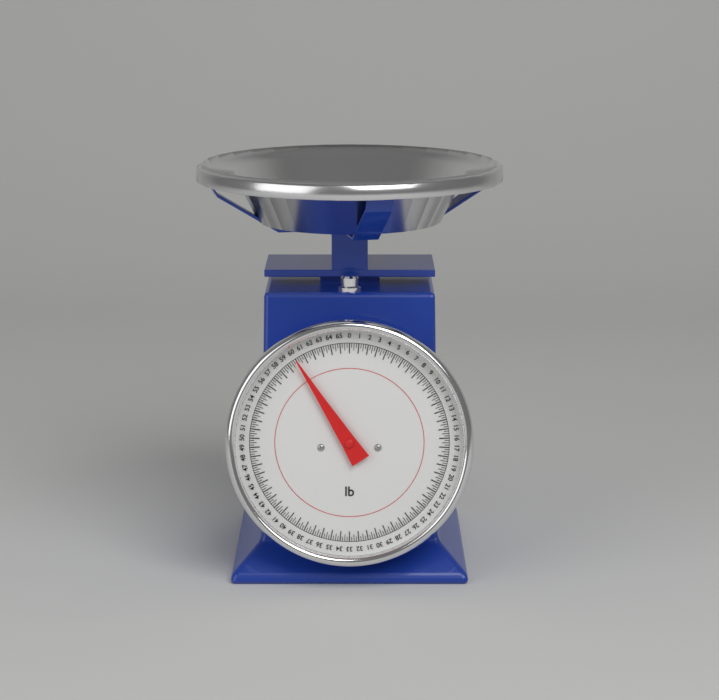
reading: 60.00 lb
